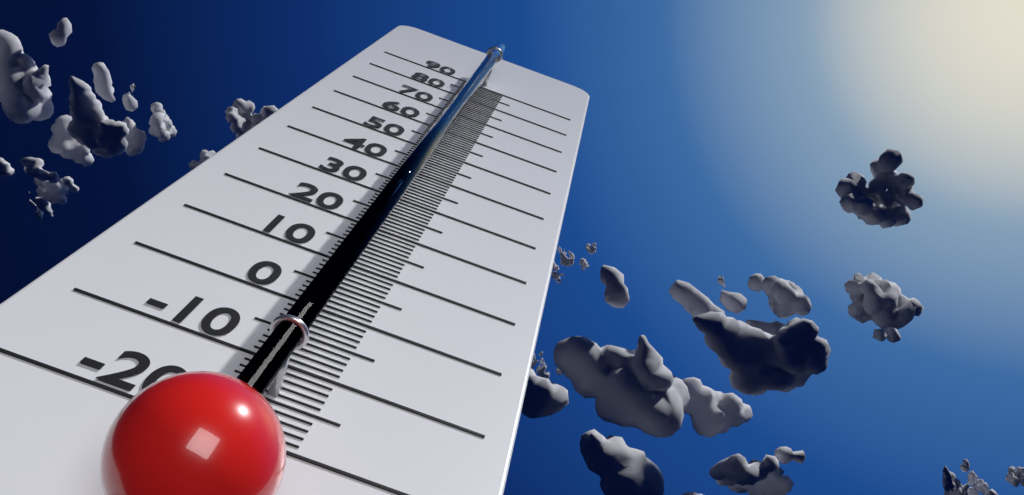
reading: -8 (no unit)
